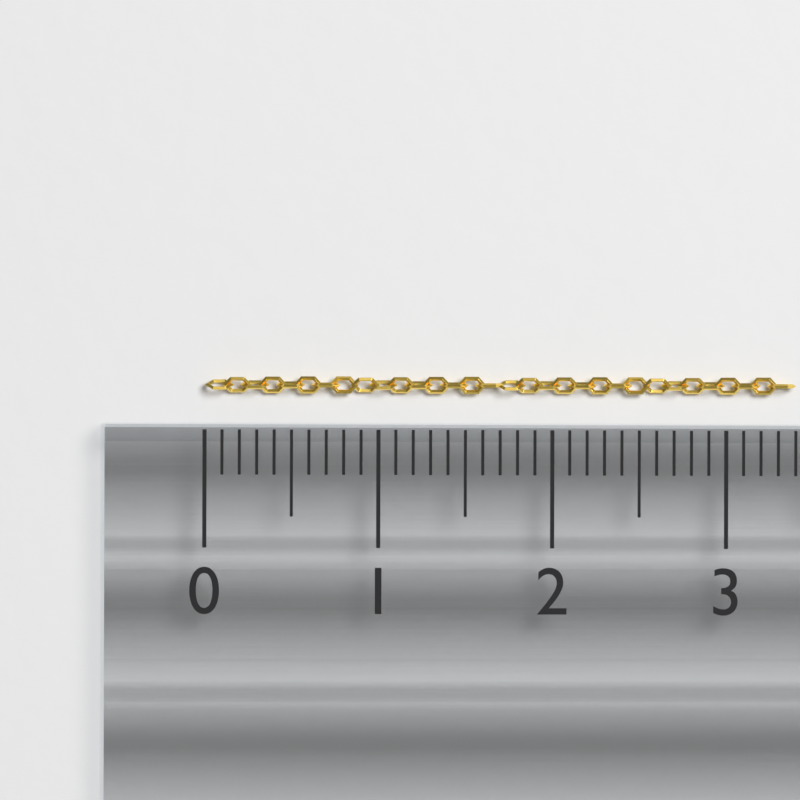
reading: 3.4 (no unit)
